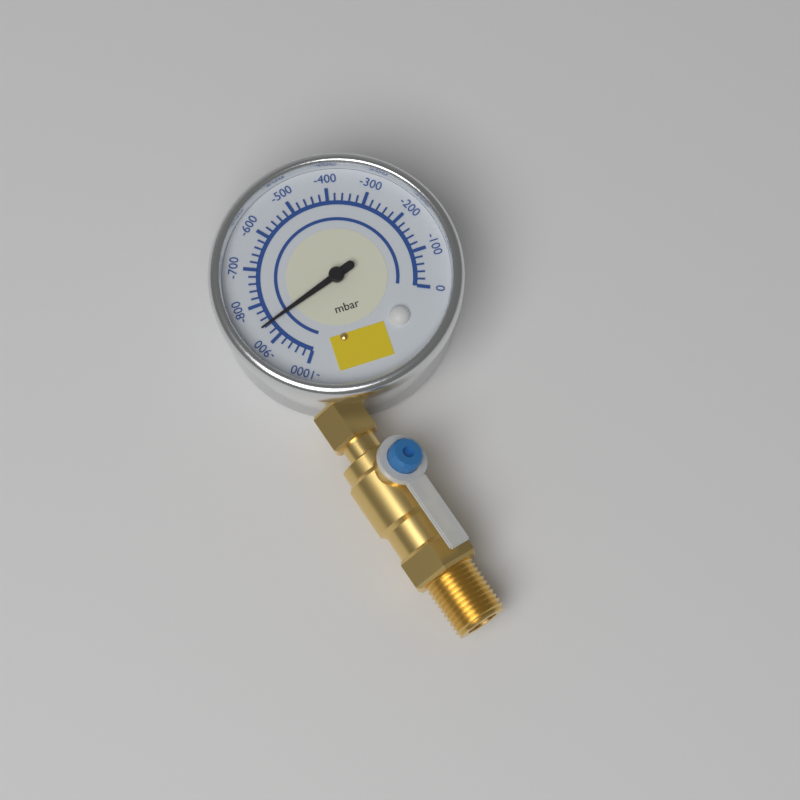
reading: -860 mbar
